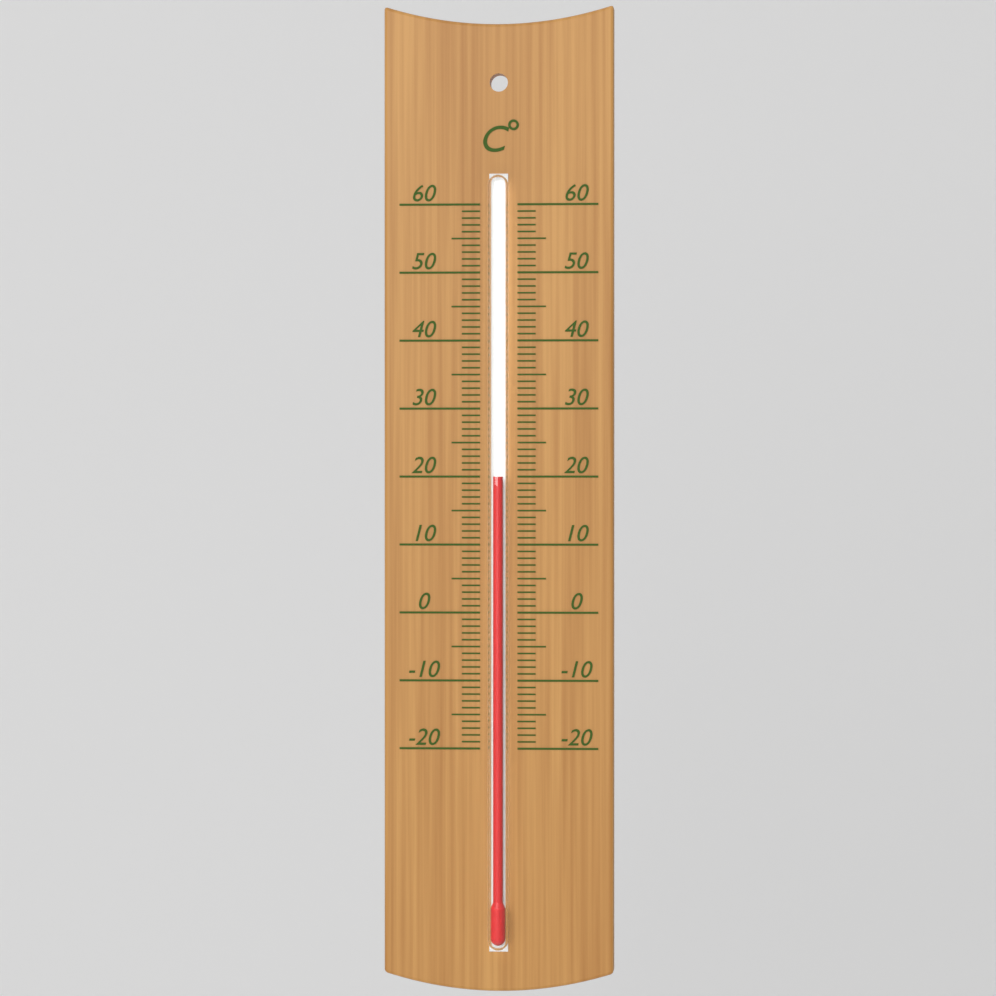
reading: 20 °C
